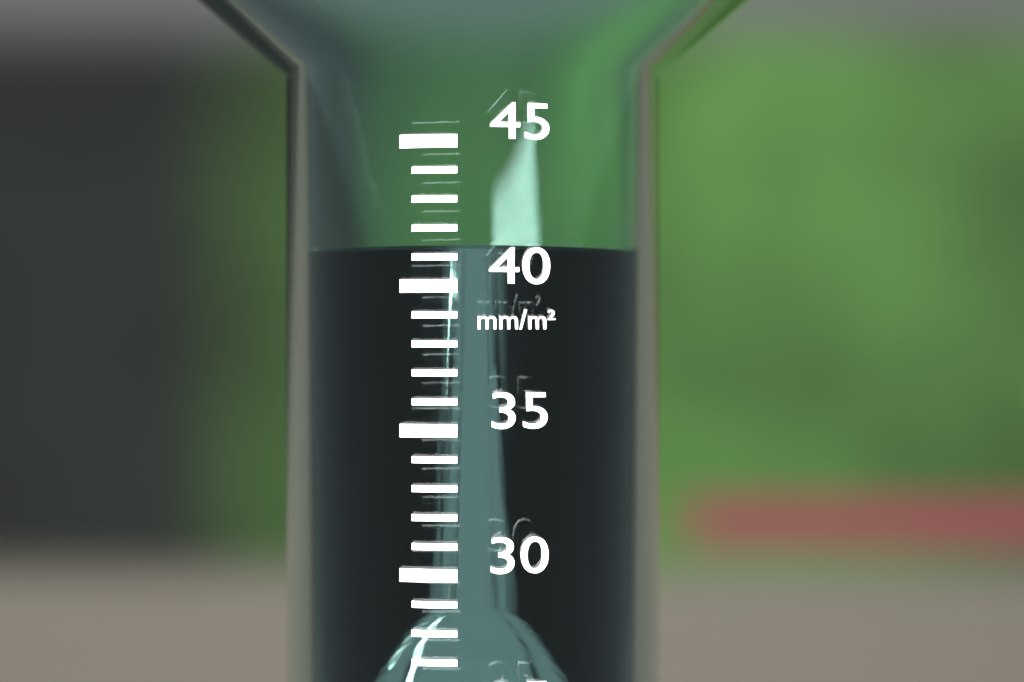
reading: 41.3 mm/m²
